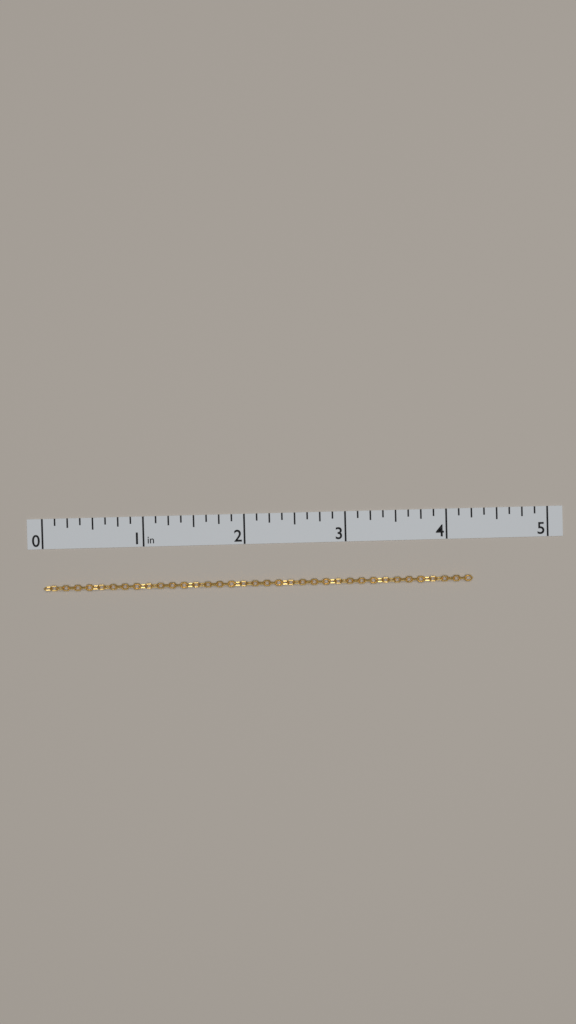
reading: 4.250 in
